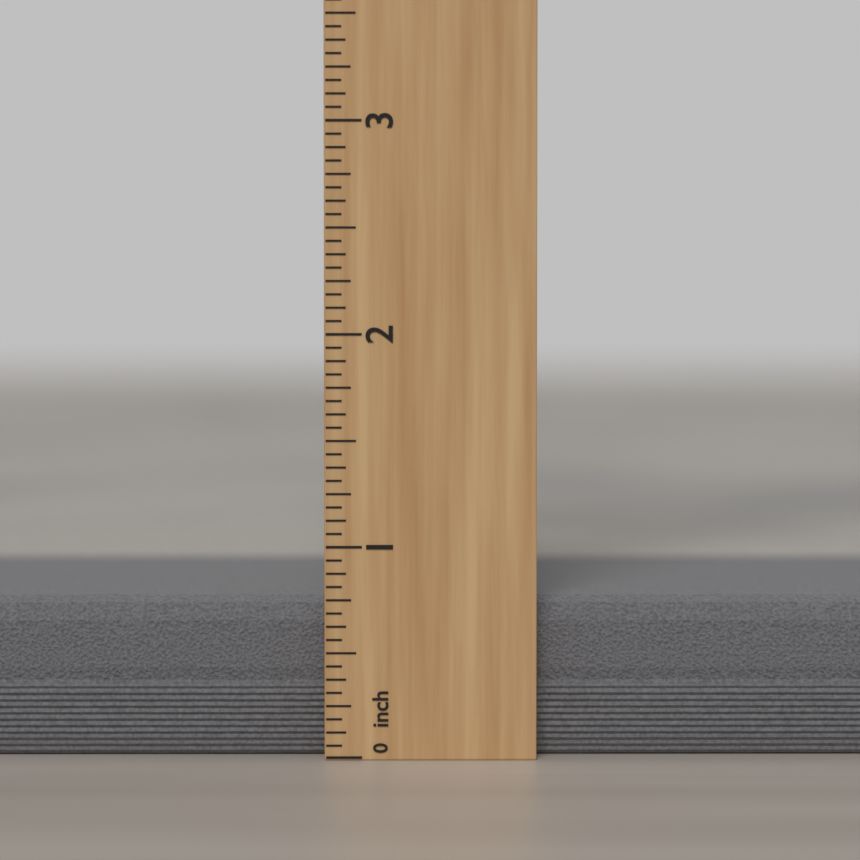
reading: 0.7500 inch
